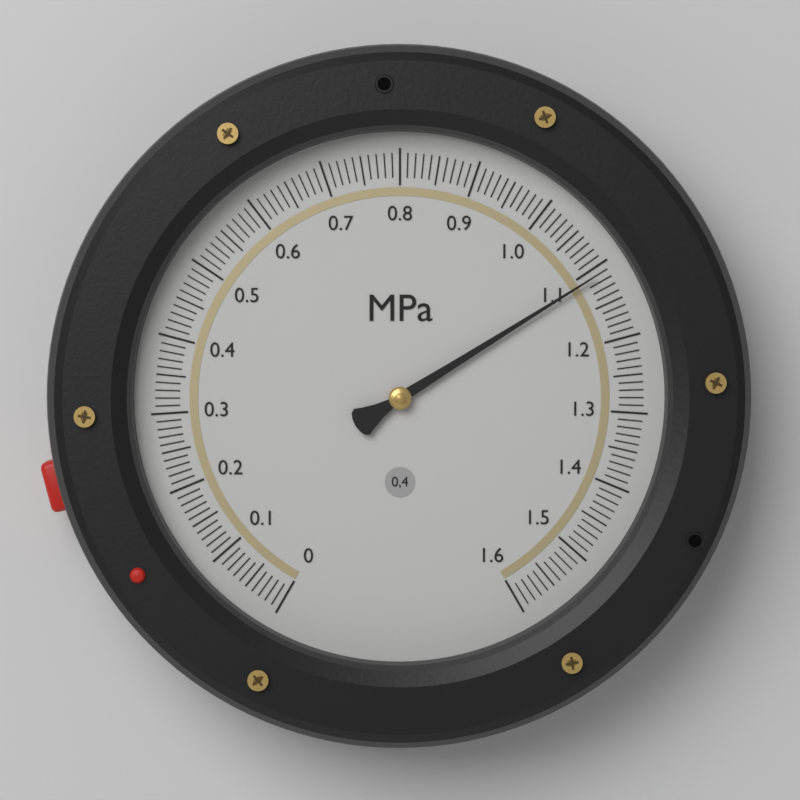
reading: 1.11 MPa
